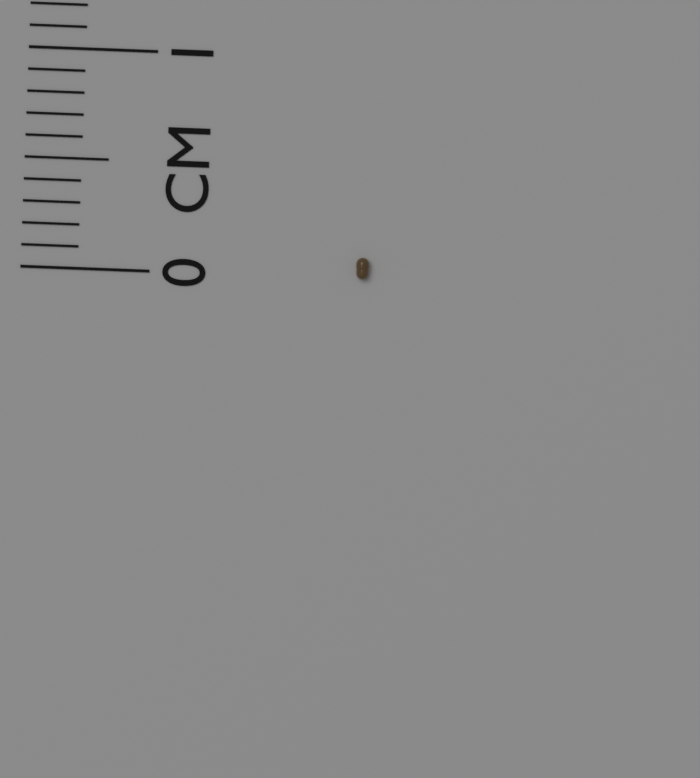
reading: 0.1 cm
